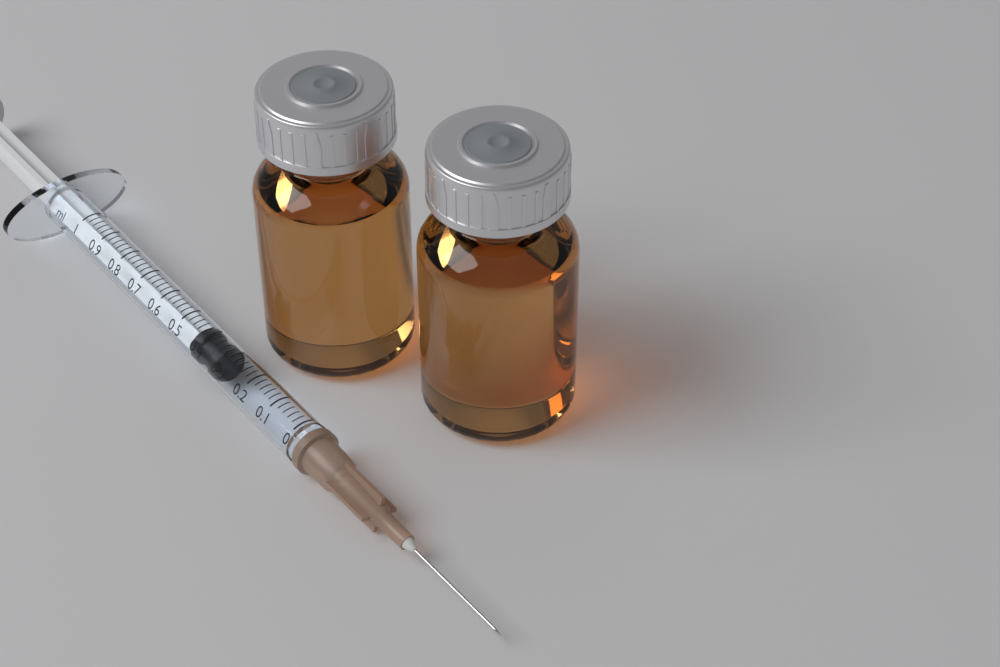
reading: 0.32 ml
